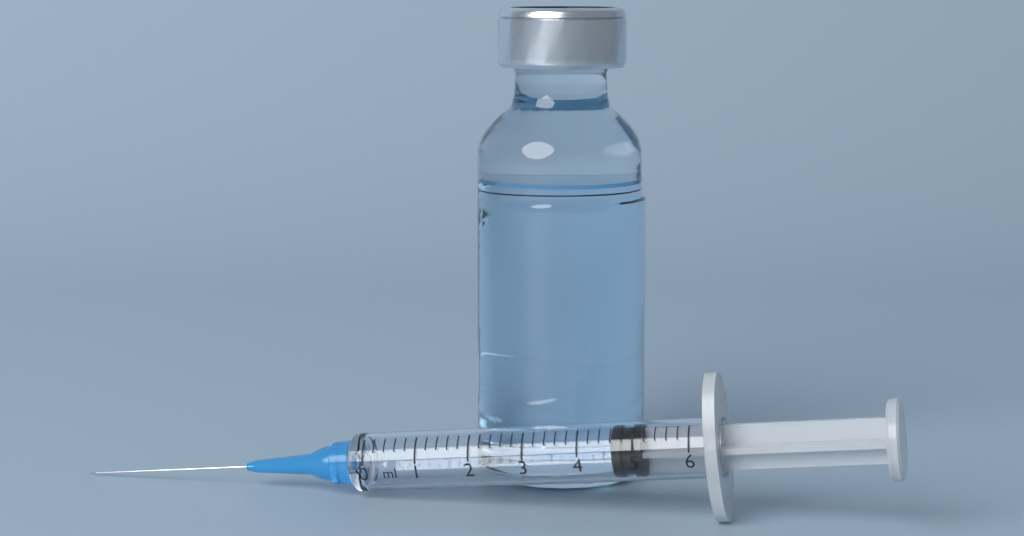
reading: 4.6 ml
